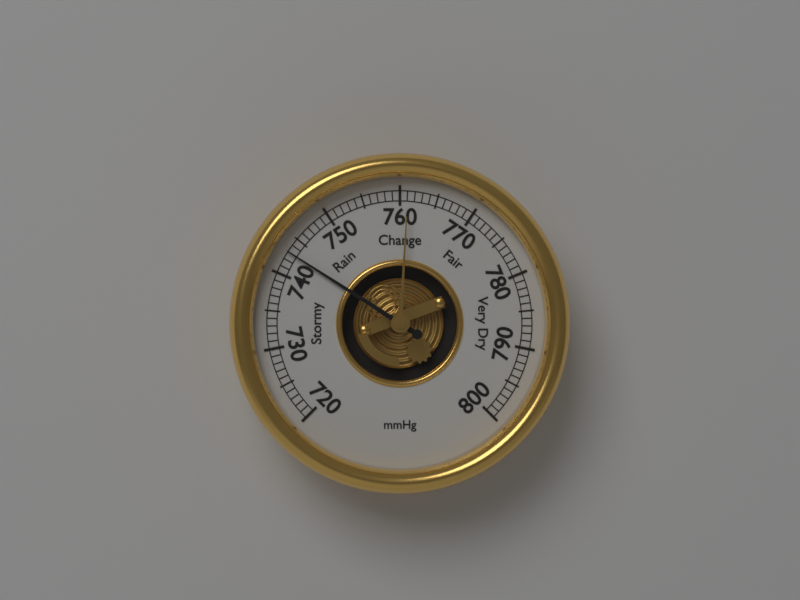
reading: 743 mmHg
